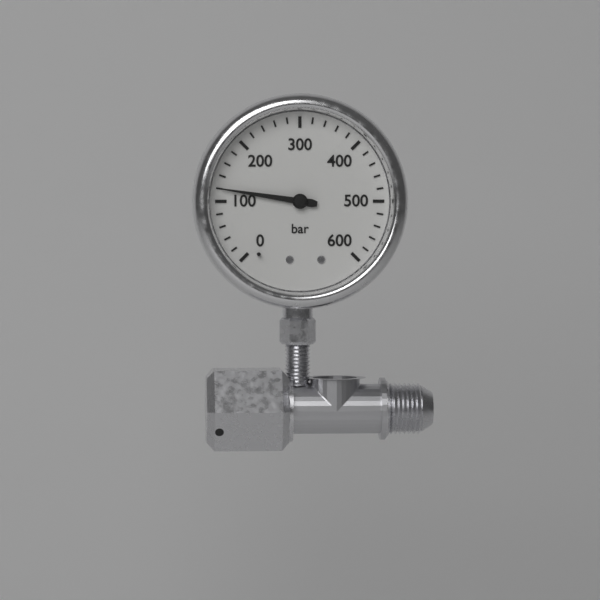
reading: 120 bar
